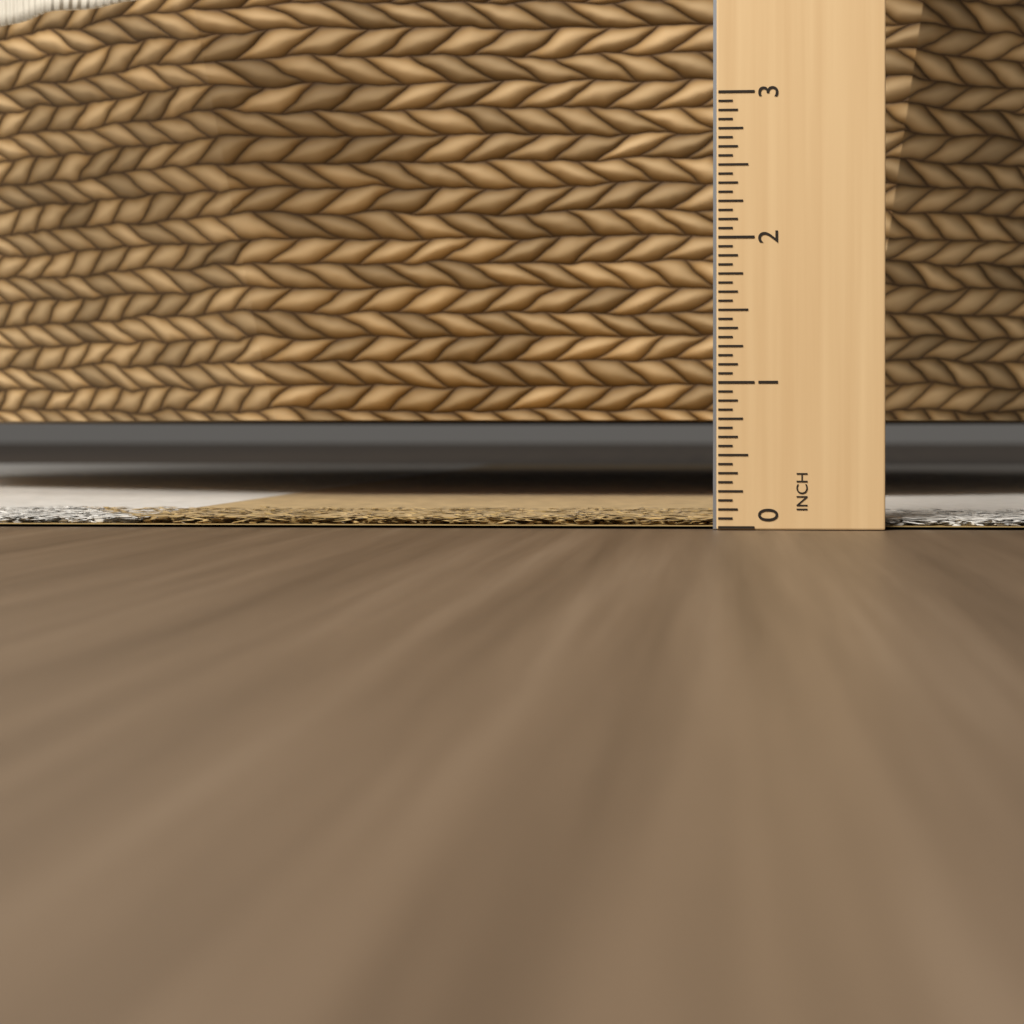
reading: 0.0625 in
